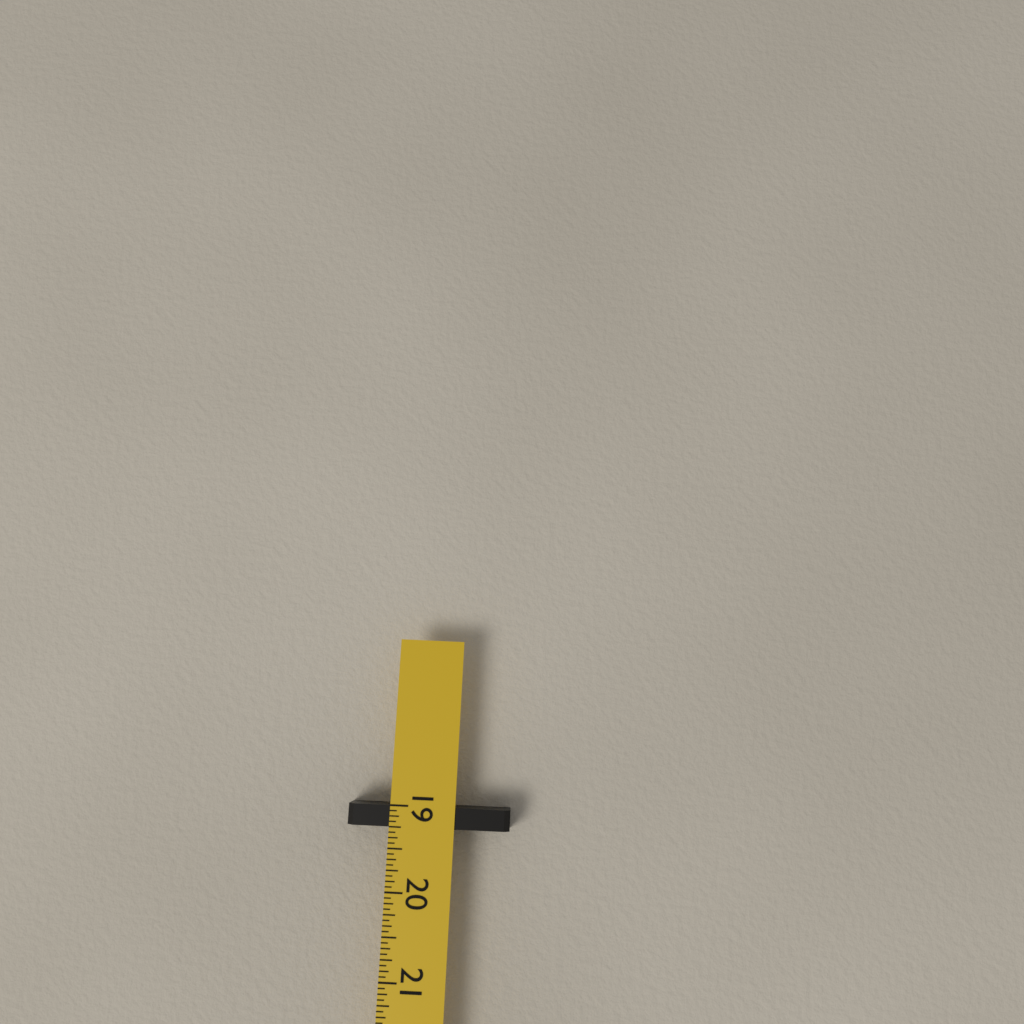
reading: 19.2500 in
